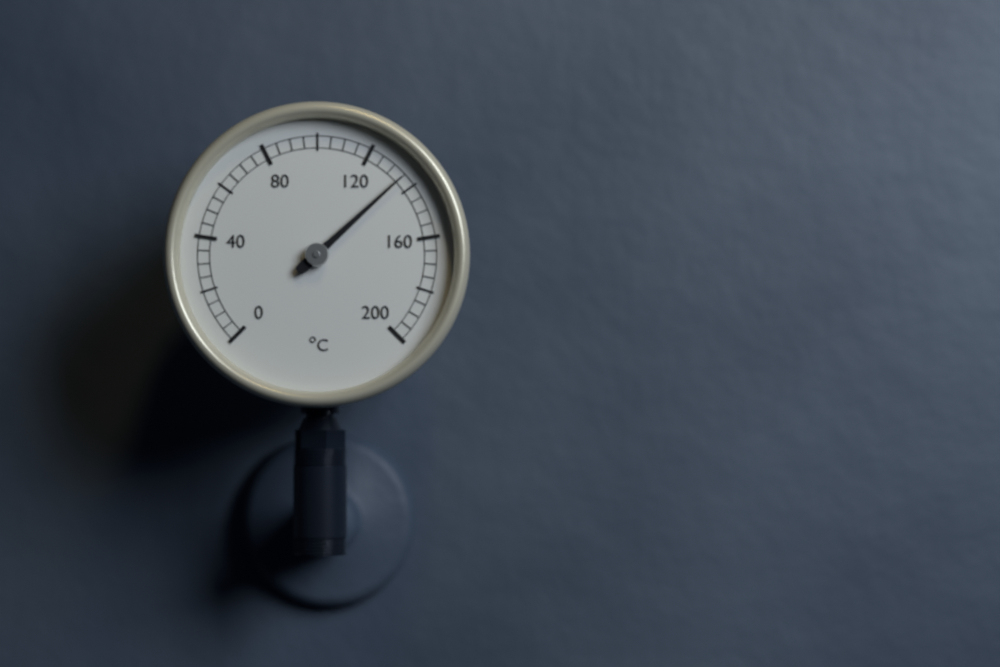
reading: 135 °C
